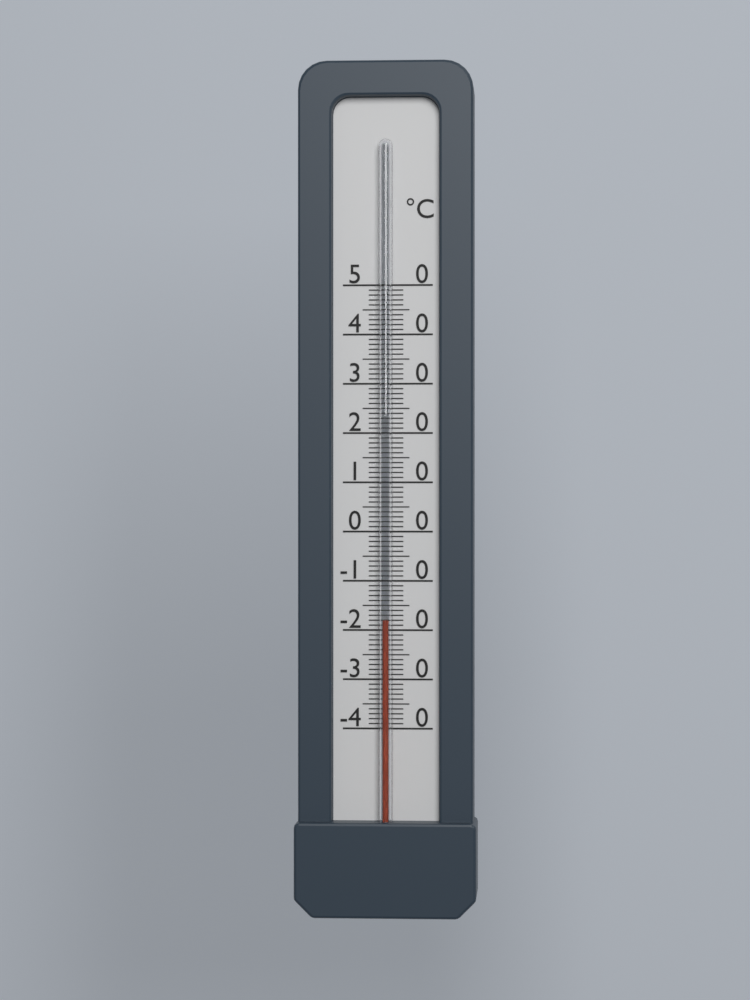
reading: -18 °C
